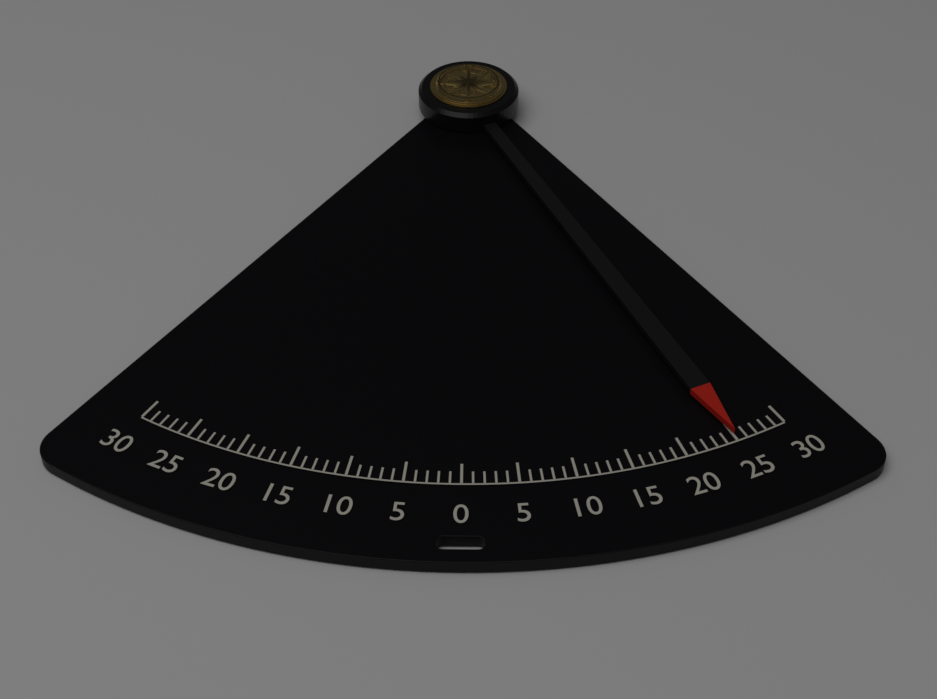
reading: 25 (no unit)
